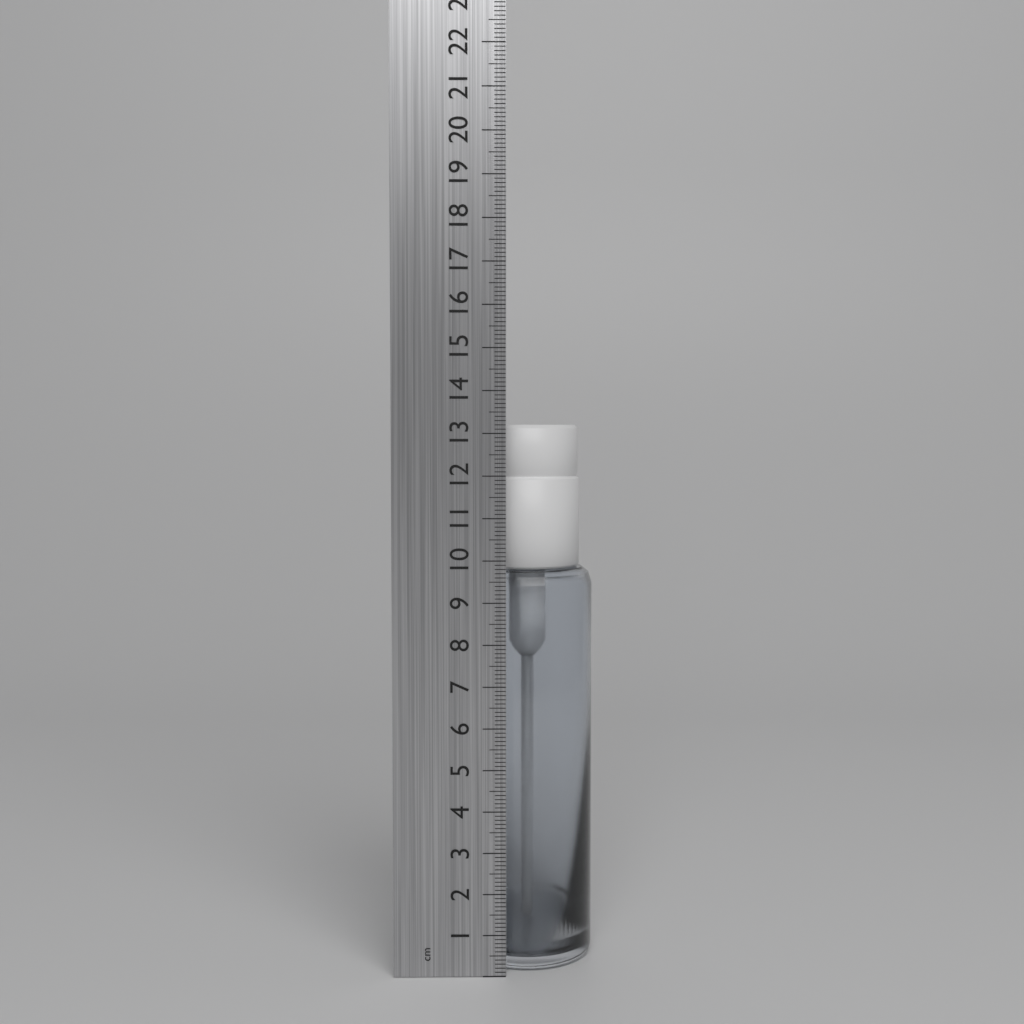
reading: 13.2 cm
